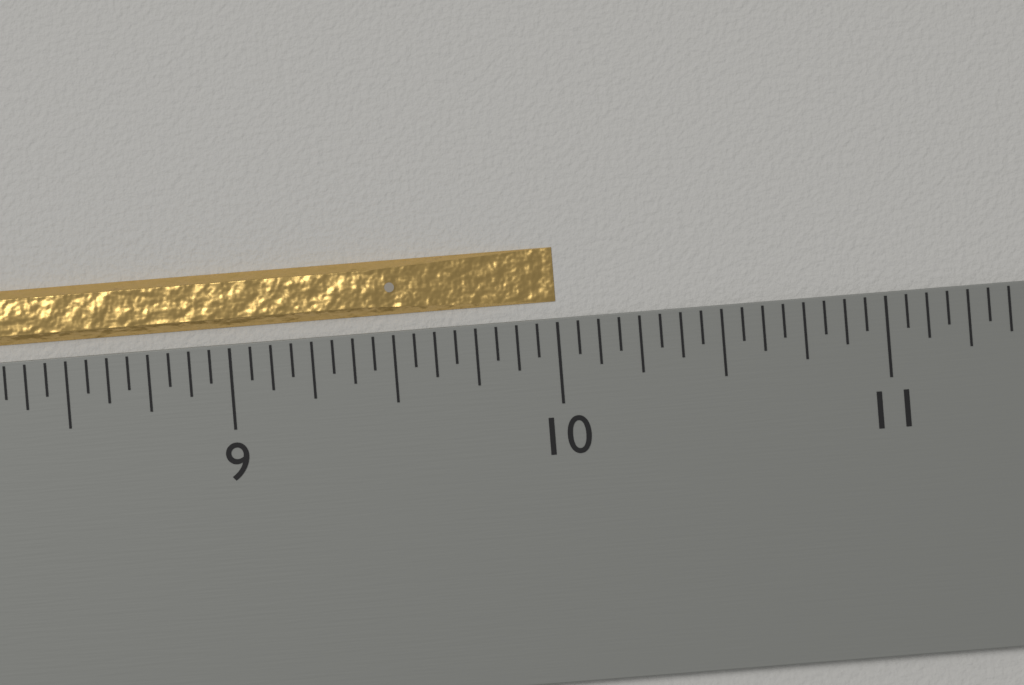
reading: 10.0000 inch
